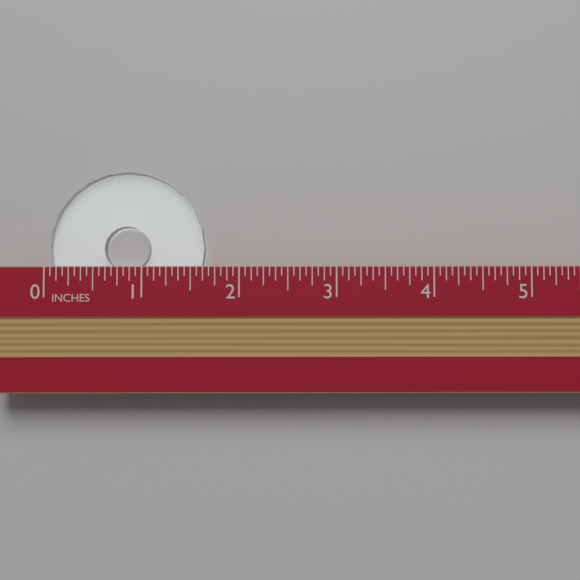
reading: 1.6250 in
